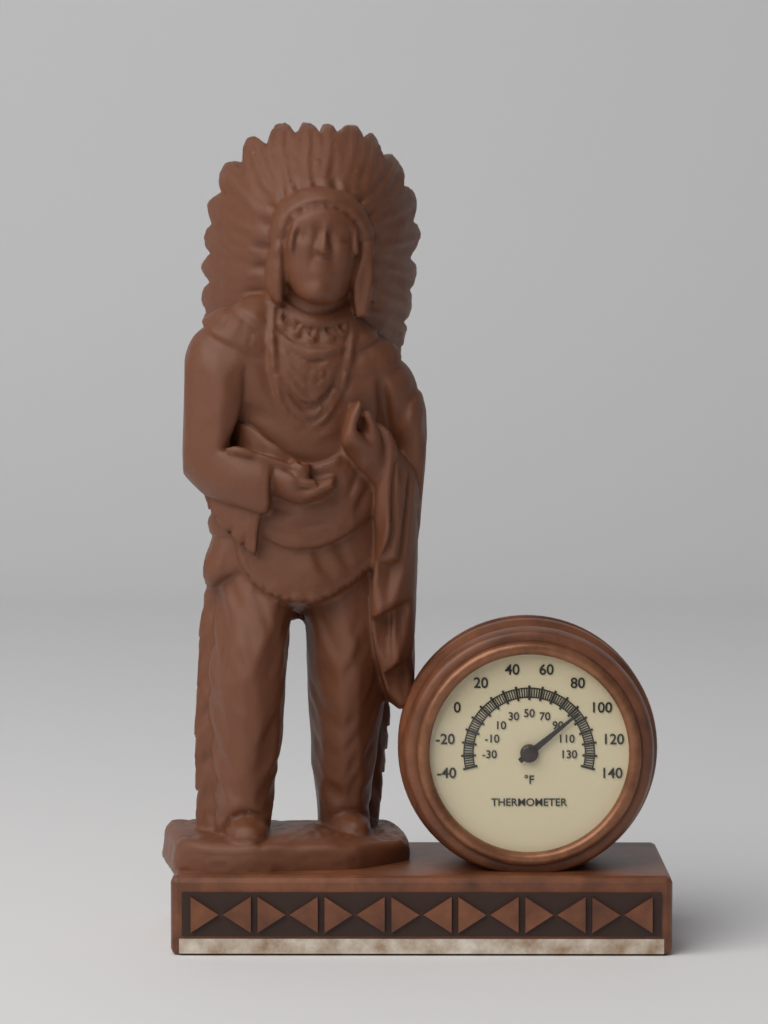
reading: 94 °F
